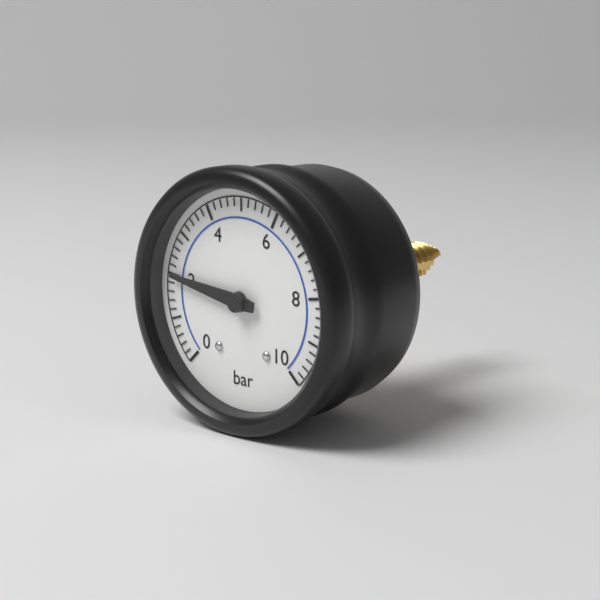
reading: 2.0 bar
